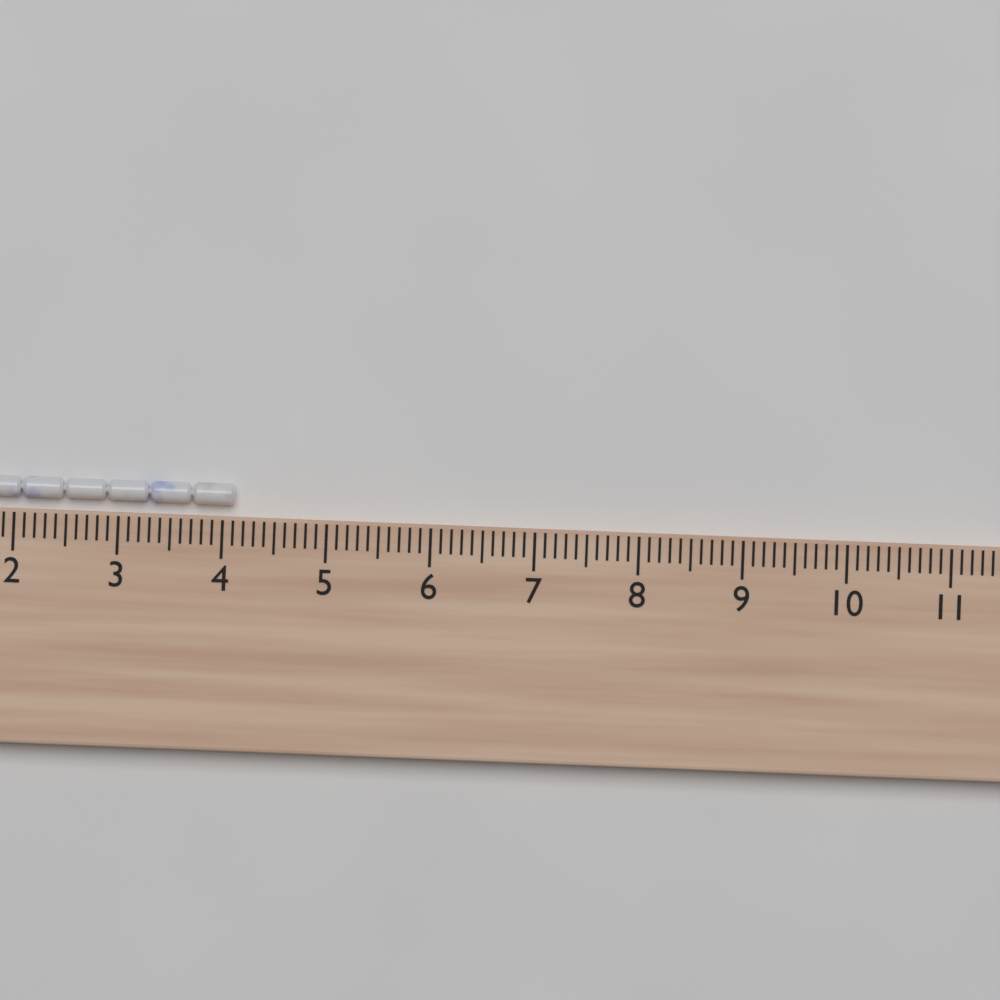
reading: 4.1 cm
